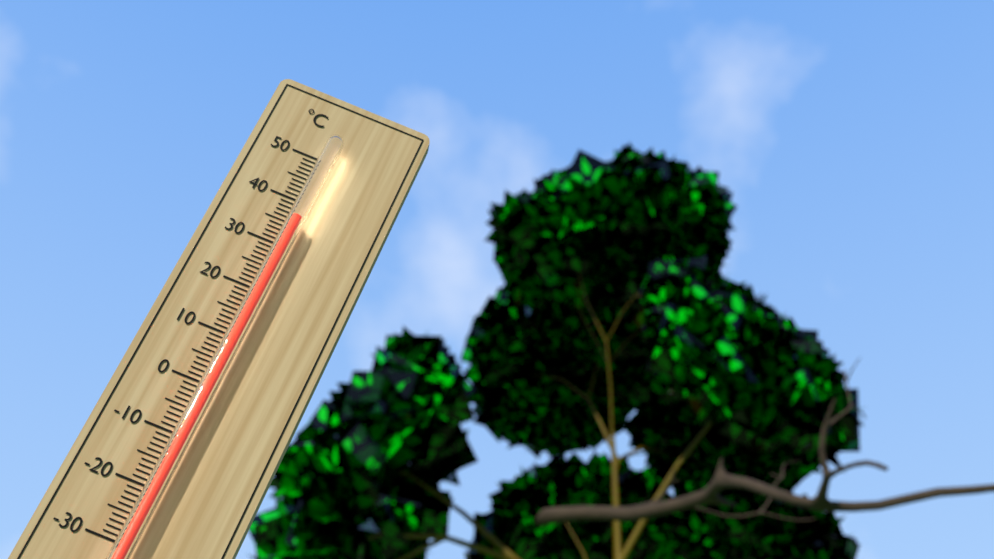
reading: 36 °C
